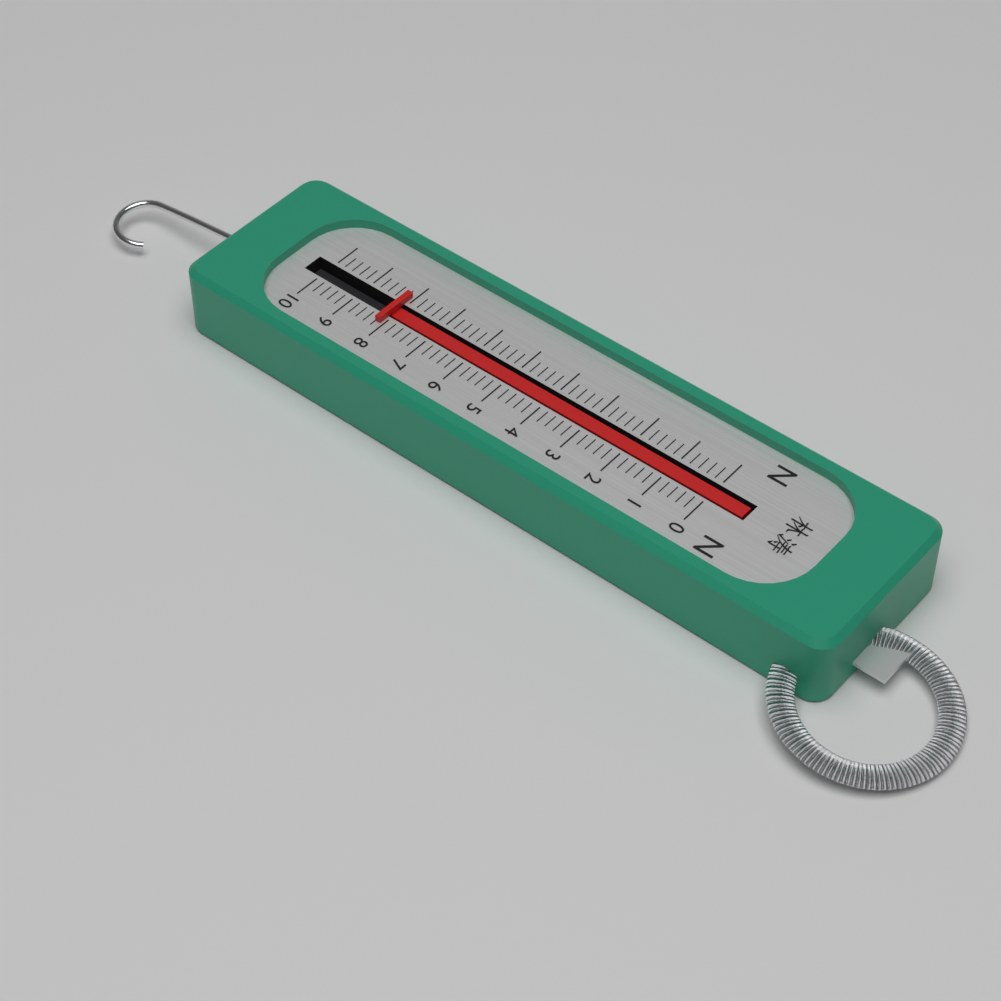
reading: 8.2 N
